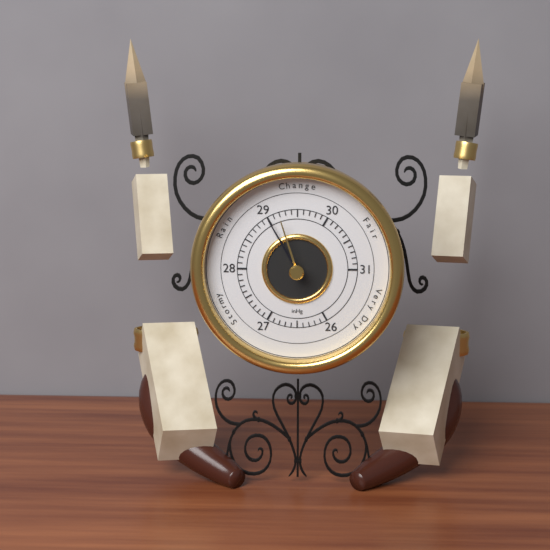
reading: 29.0 inHg
